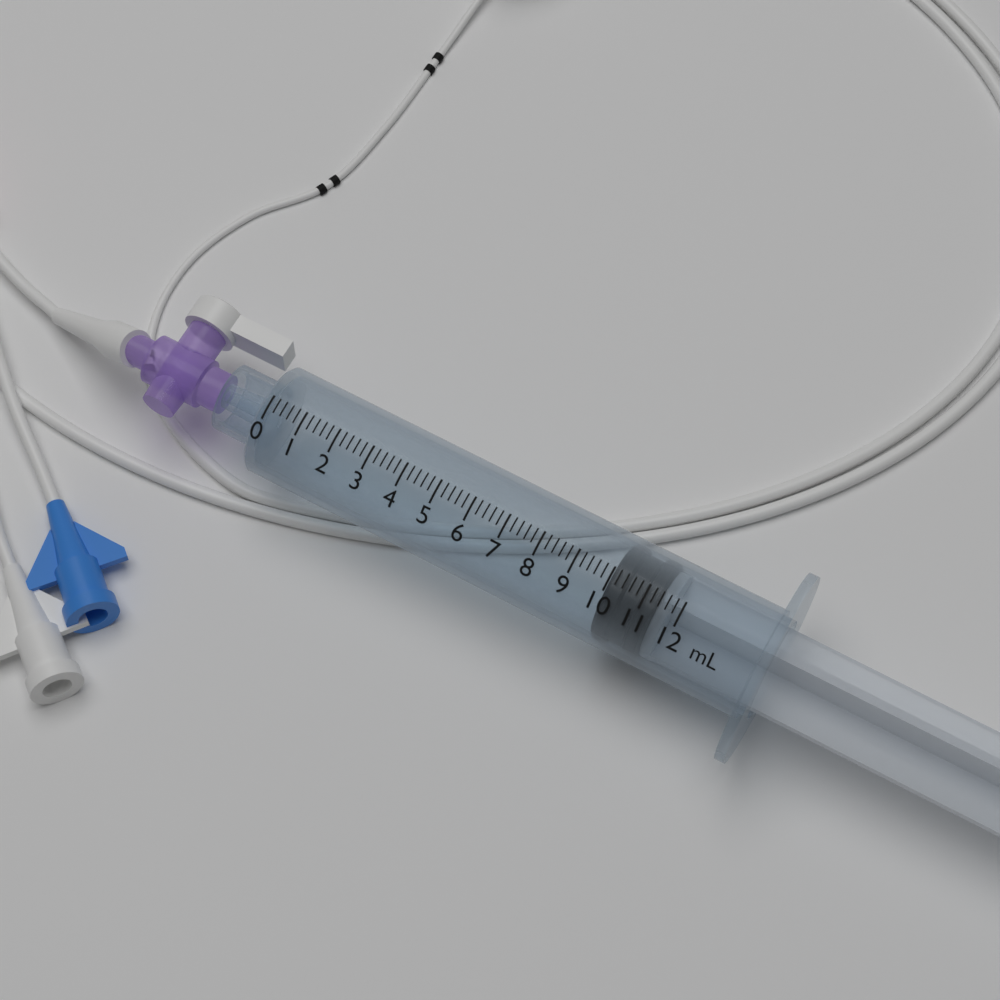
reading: 10.0 mL
